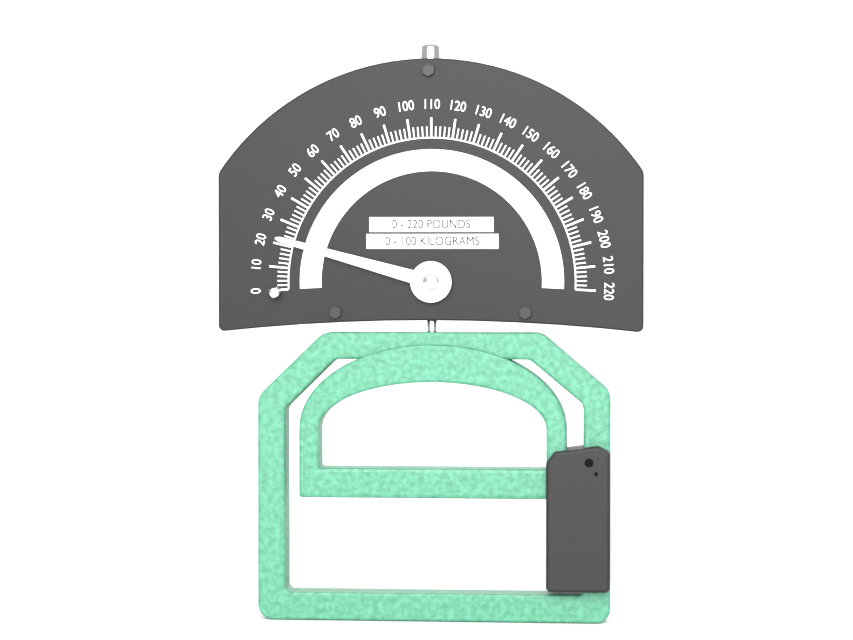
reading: 22 lb
